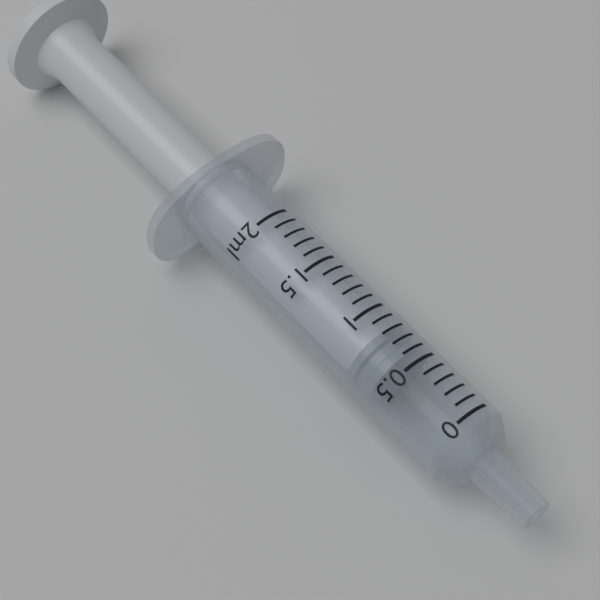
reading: 0.6 ml
